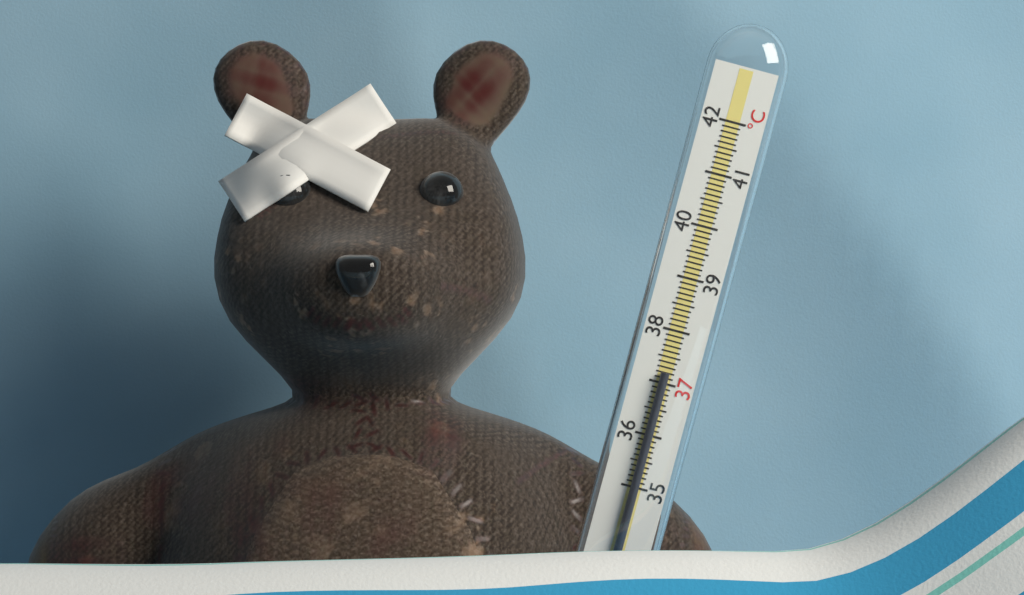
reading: 37.2 °C
